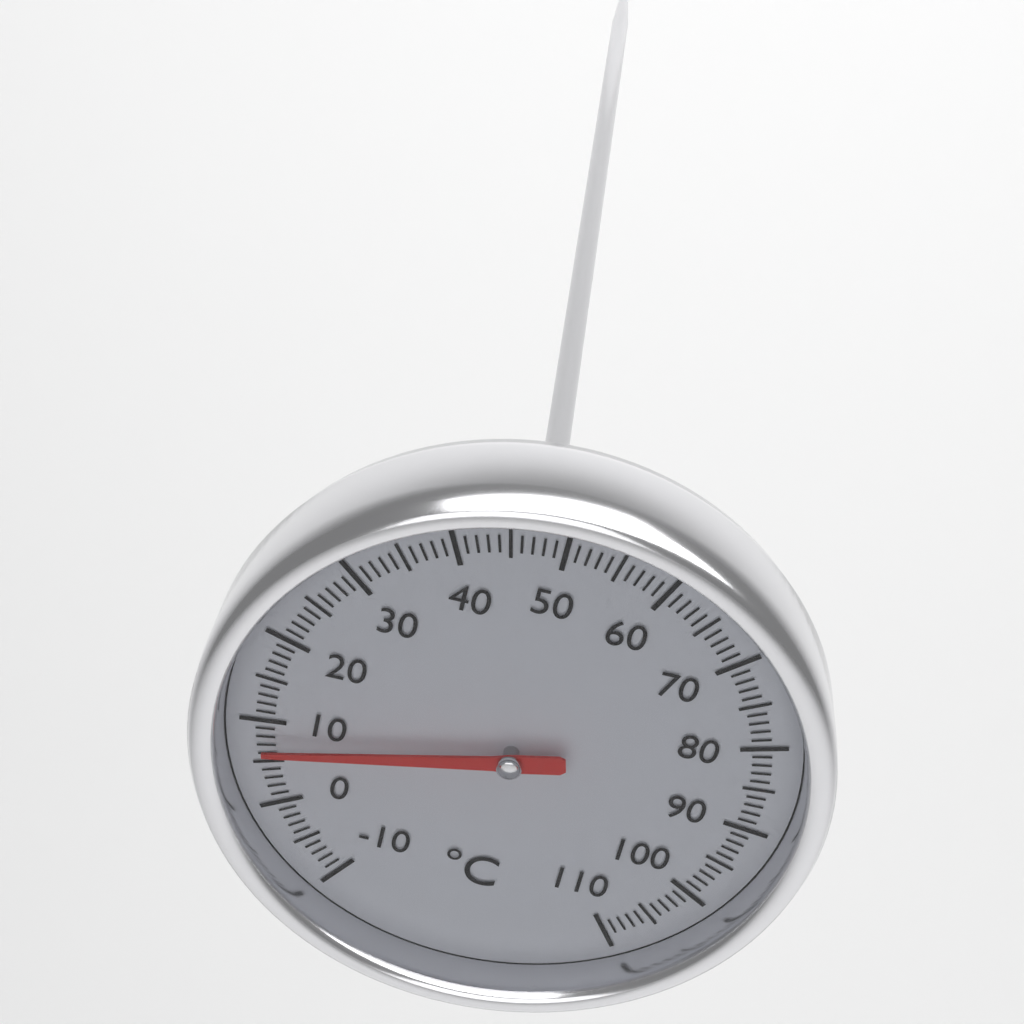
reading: 7 °C
